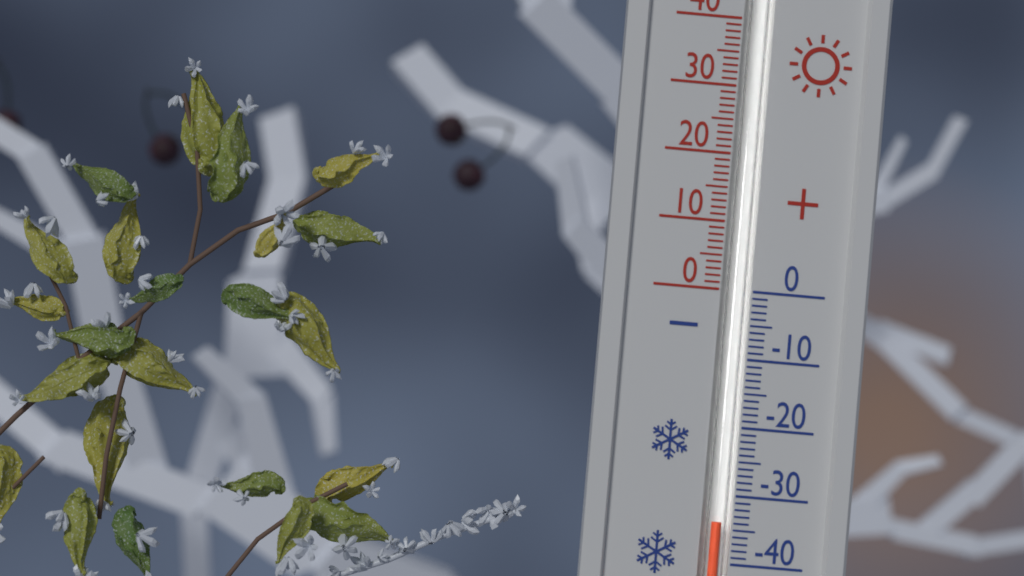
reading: -34 (no unit)
